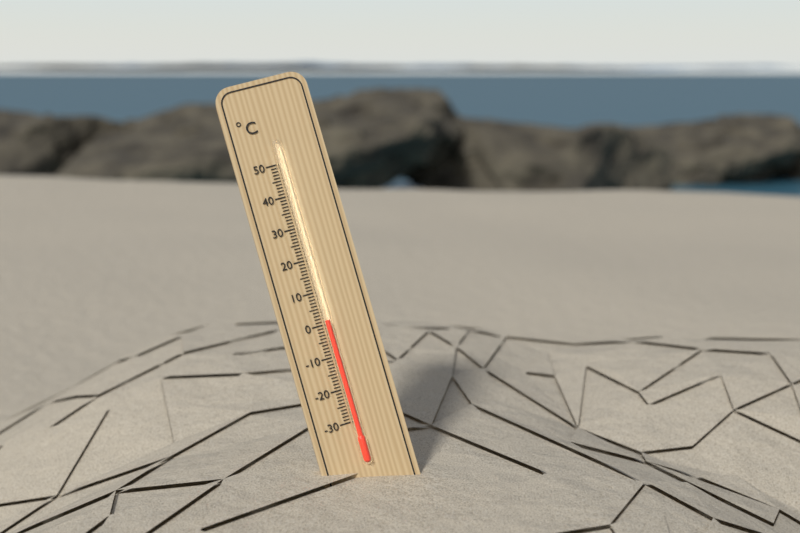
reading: 1 °C
